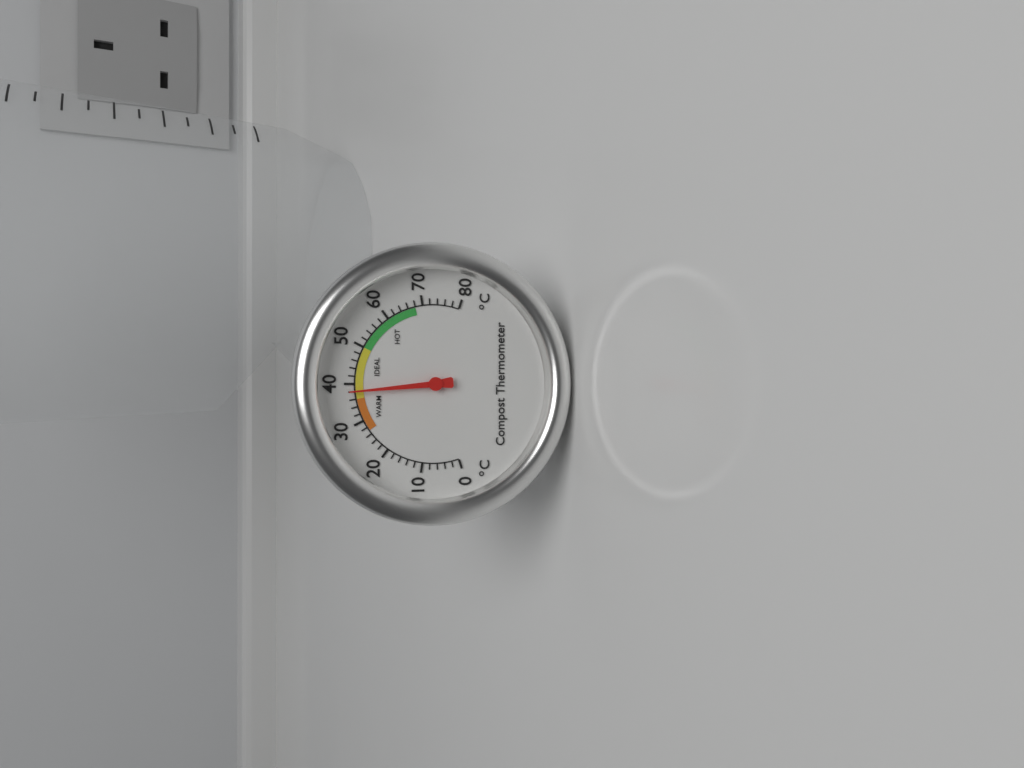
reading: 38 °C
